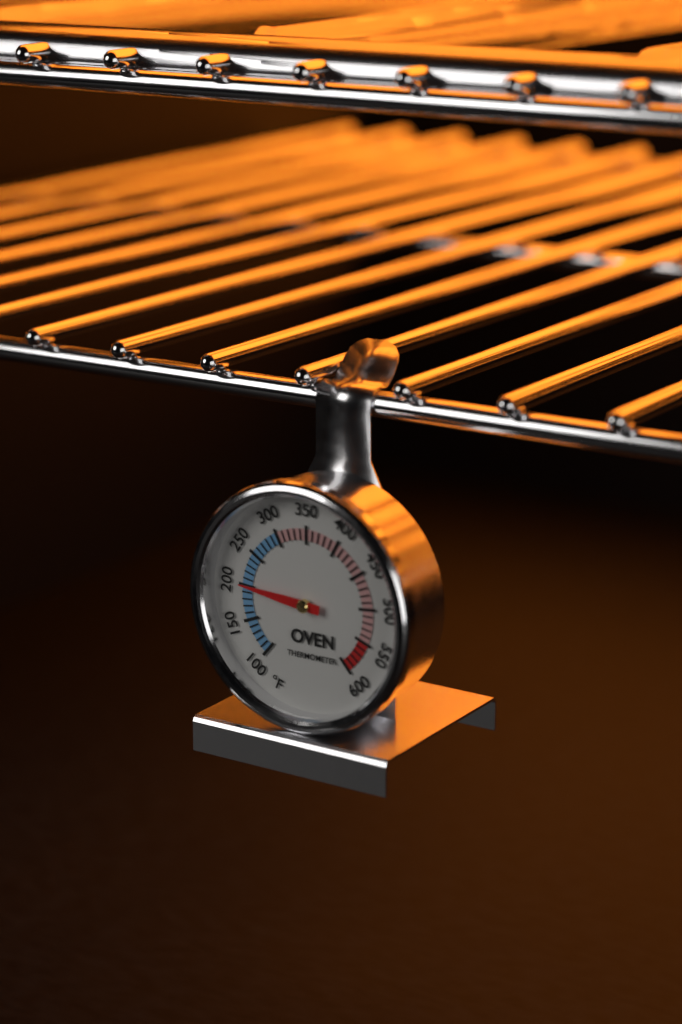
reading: 200 °F
